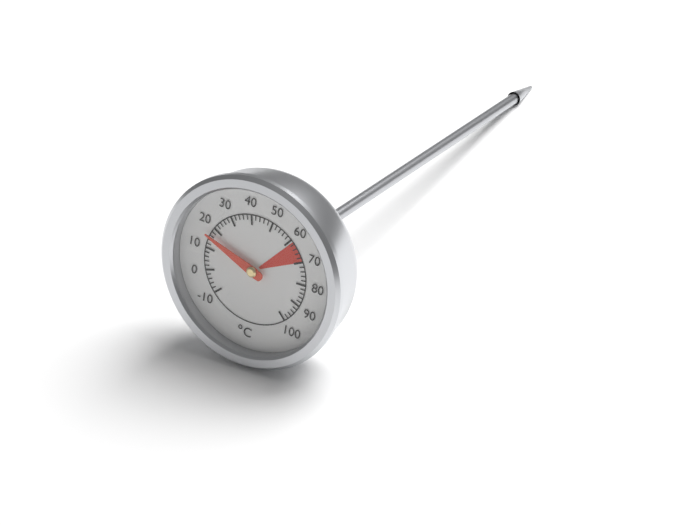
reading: 16 °C
